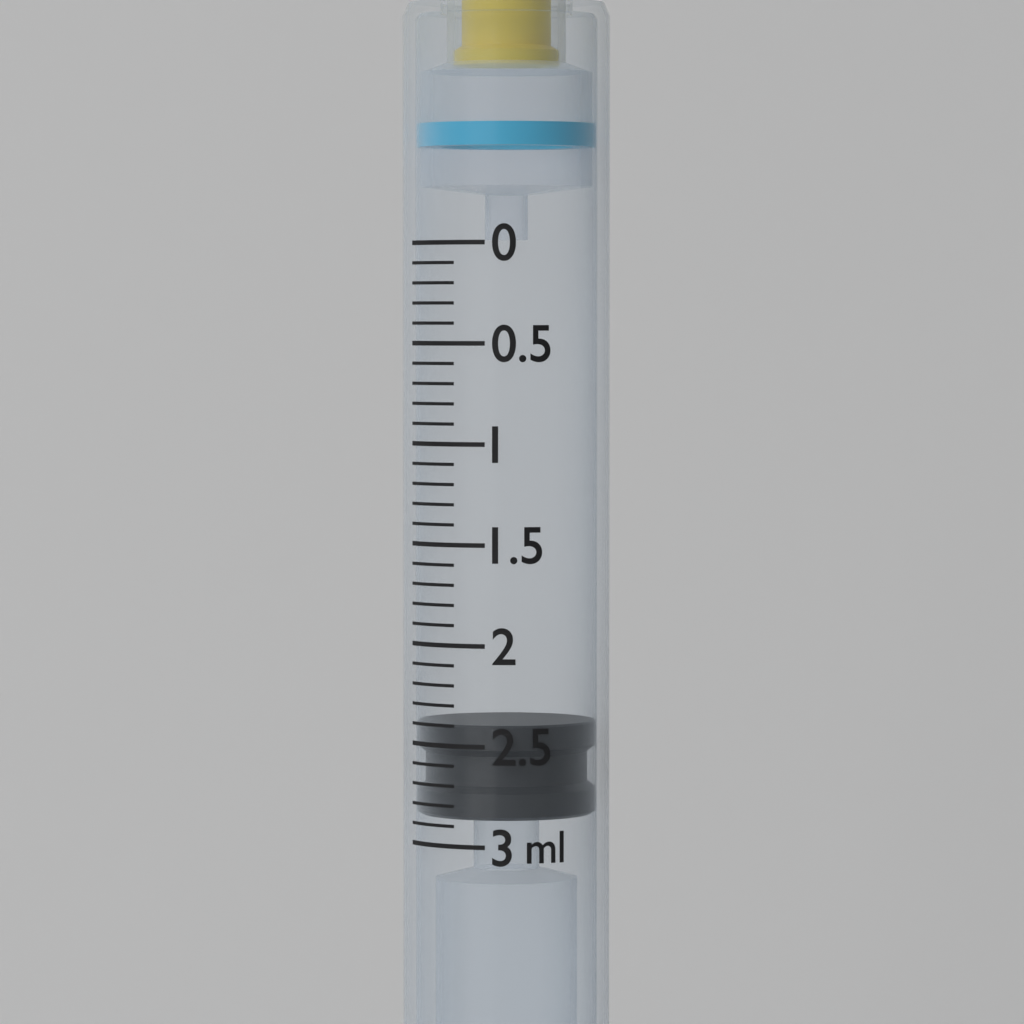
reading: 2.4 ml
